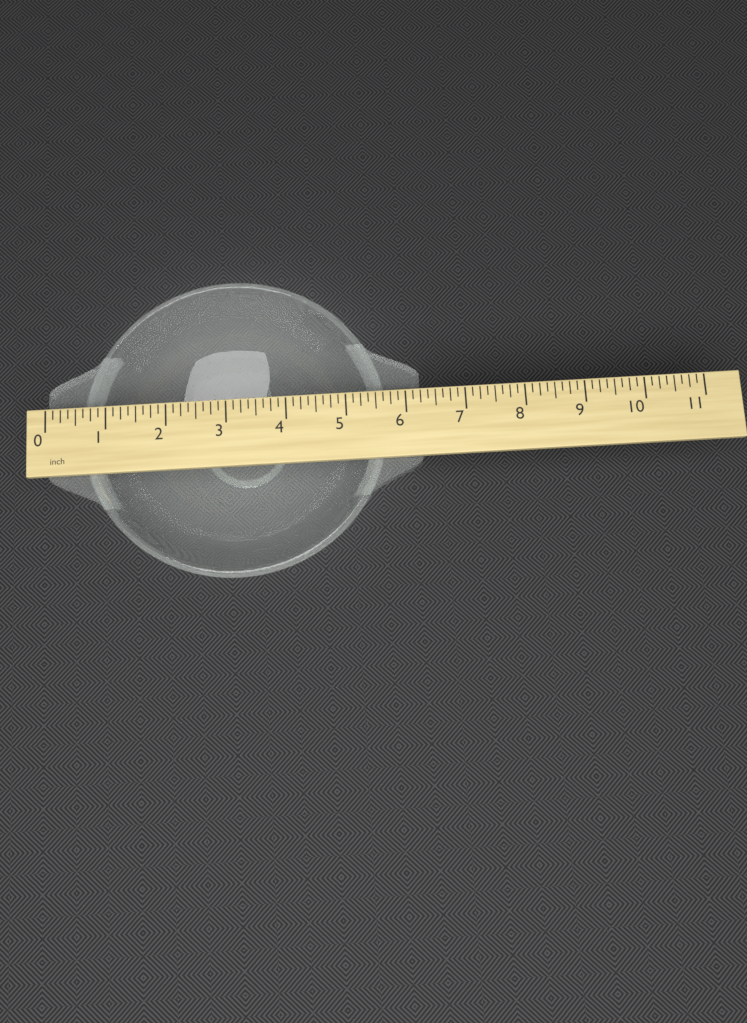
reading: 6.250 inch
